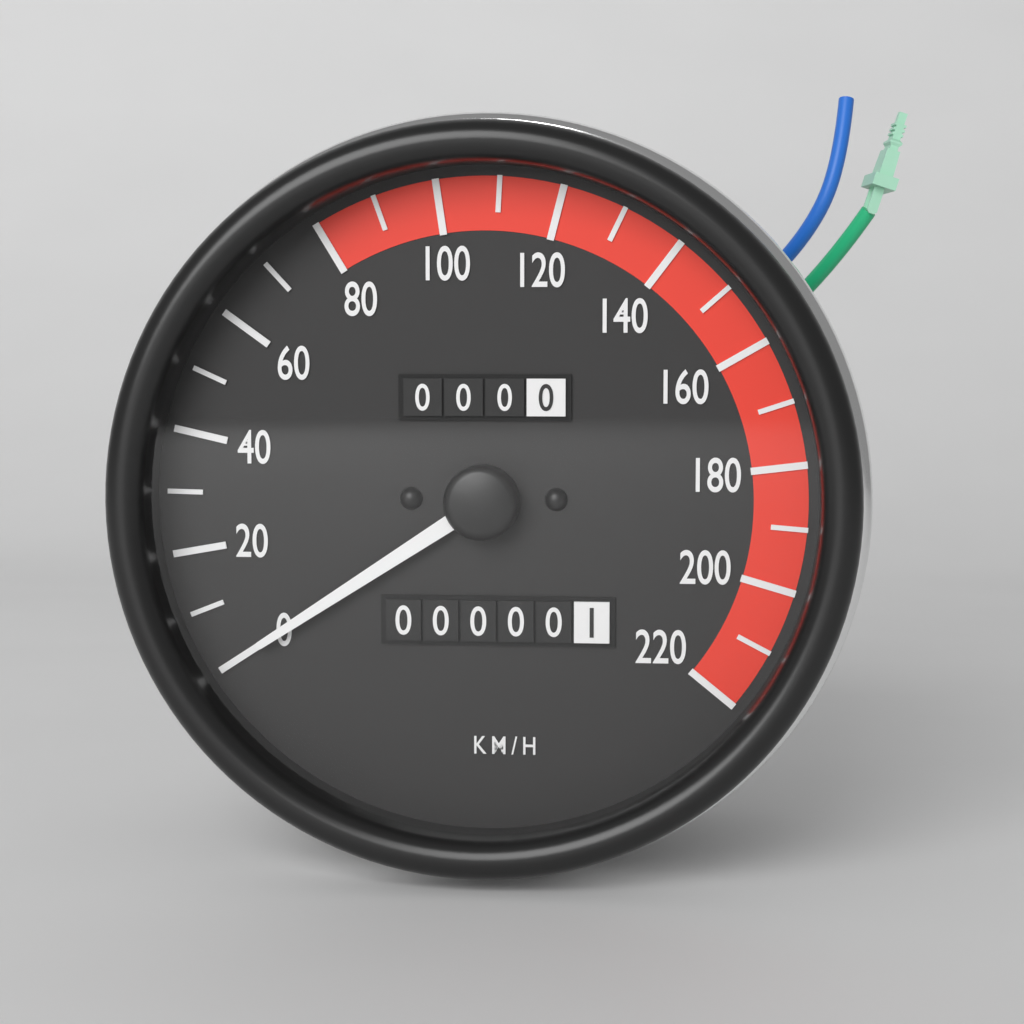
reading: 0 km/h
